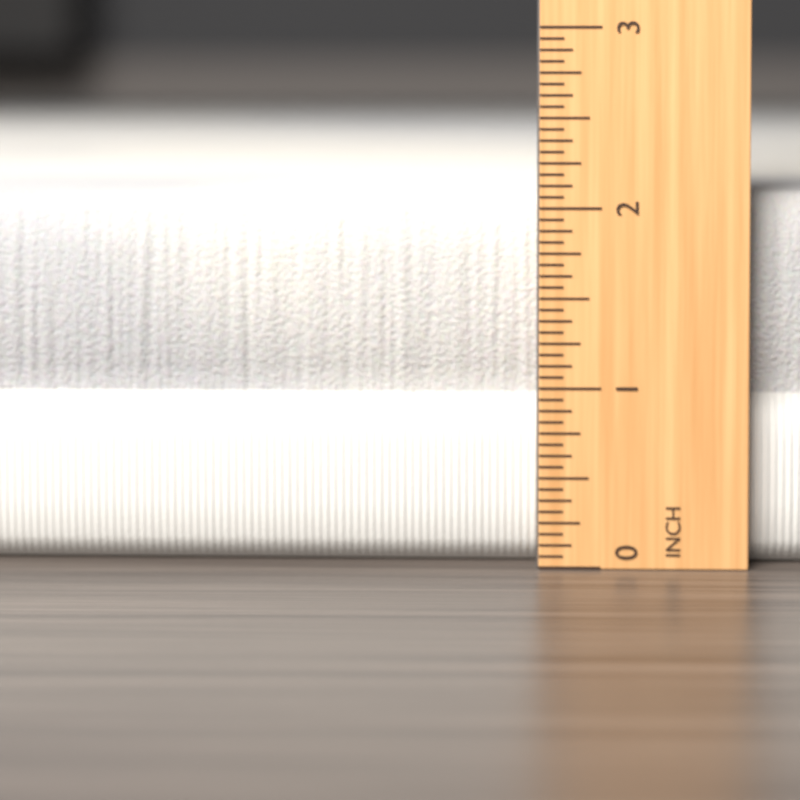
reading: 2.0625 inch
